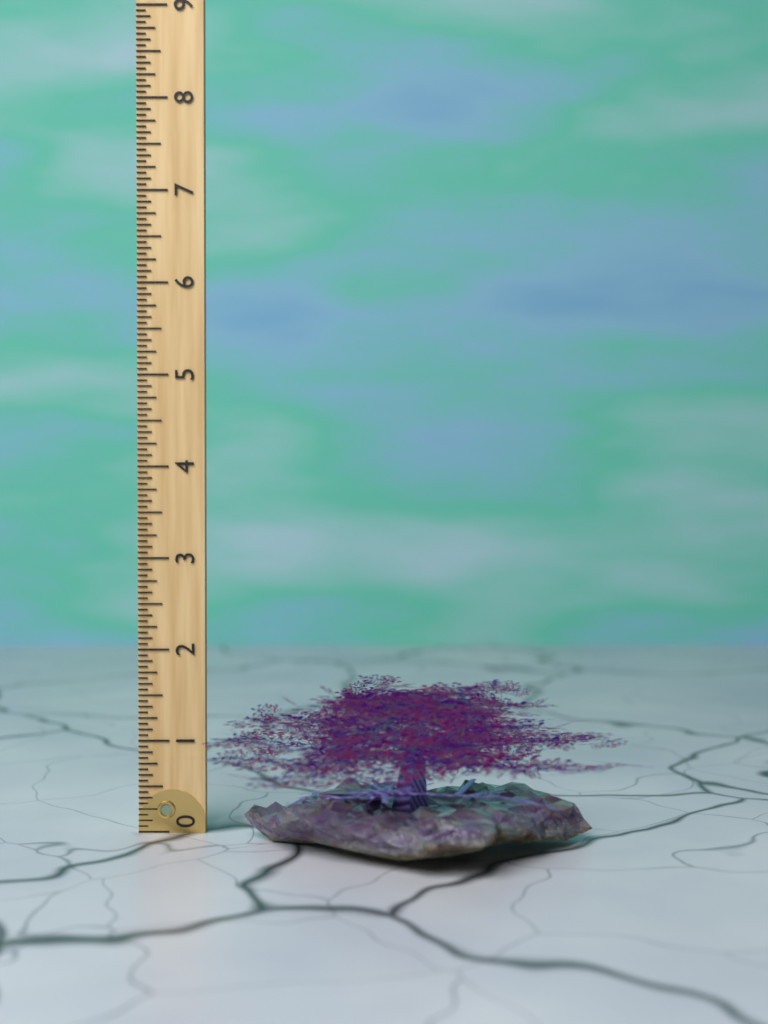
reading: 1.8125 (no unit)
